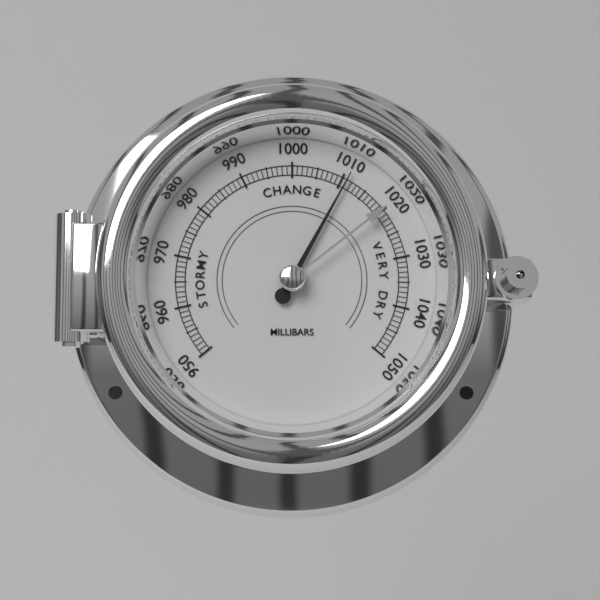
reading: 1011 mbar
